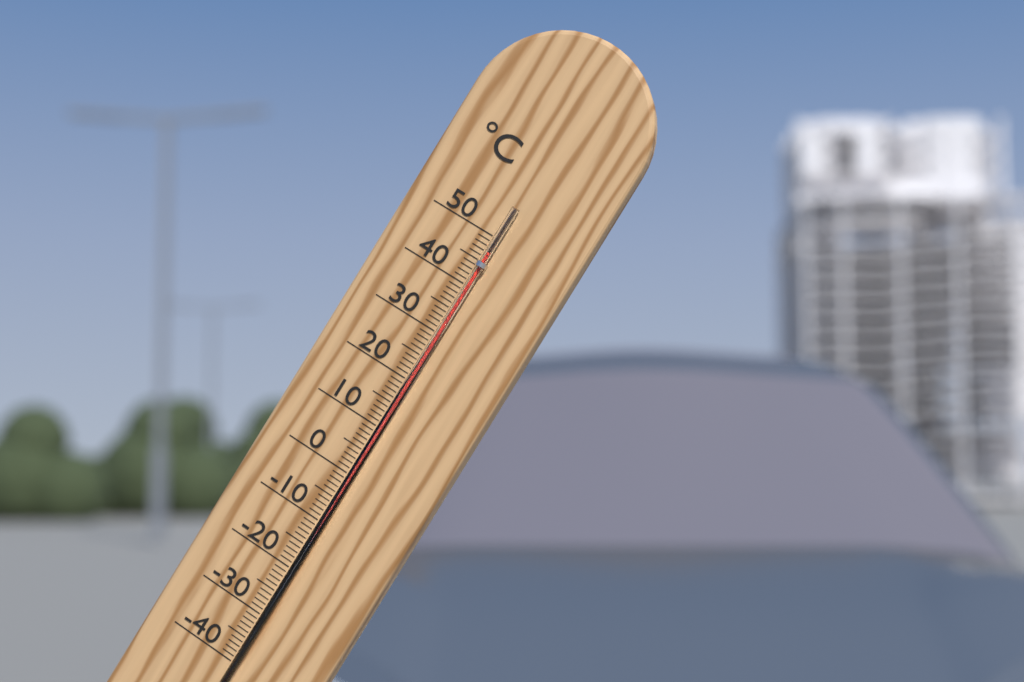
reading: 47 °C
